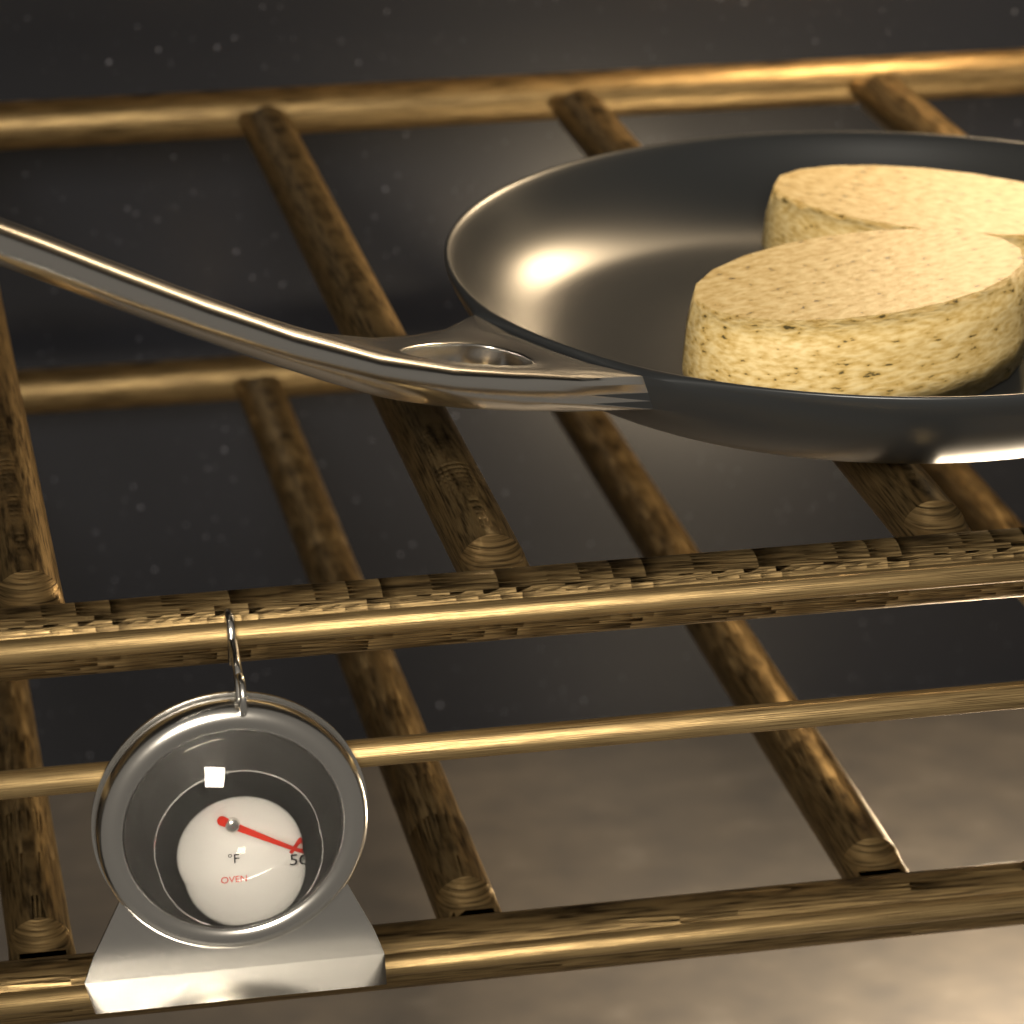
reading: 490 °F
